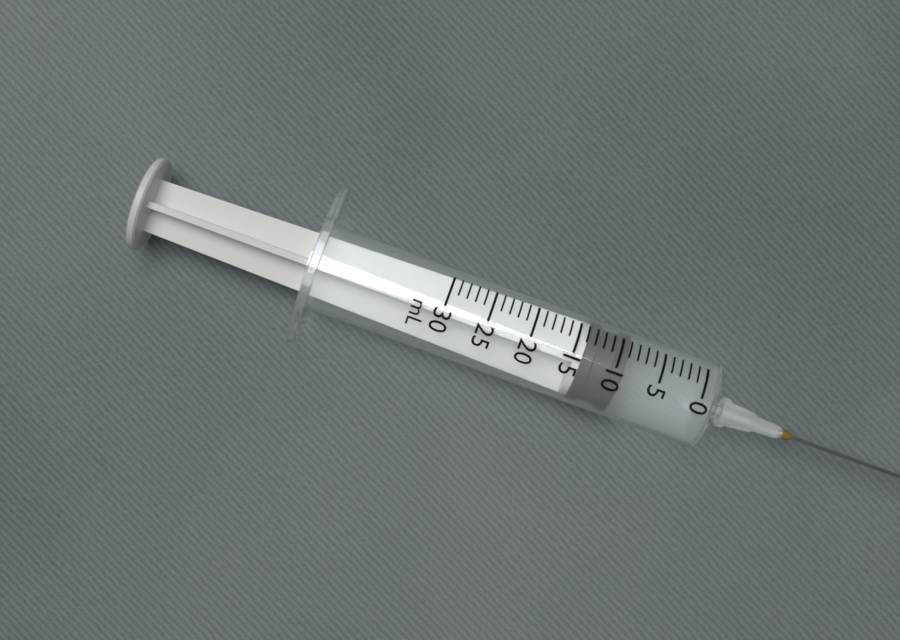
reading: 9 mL
